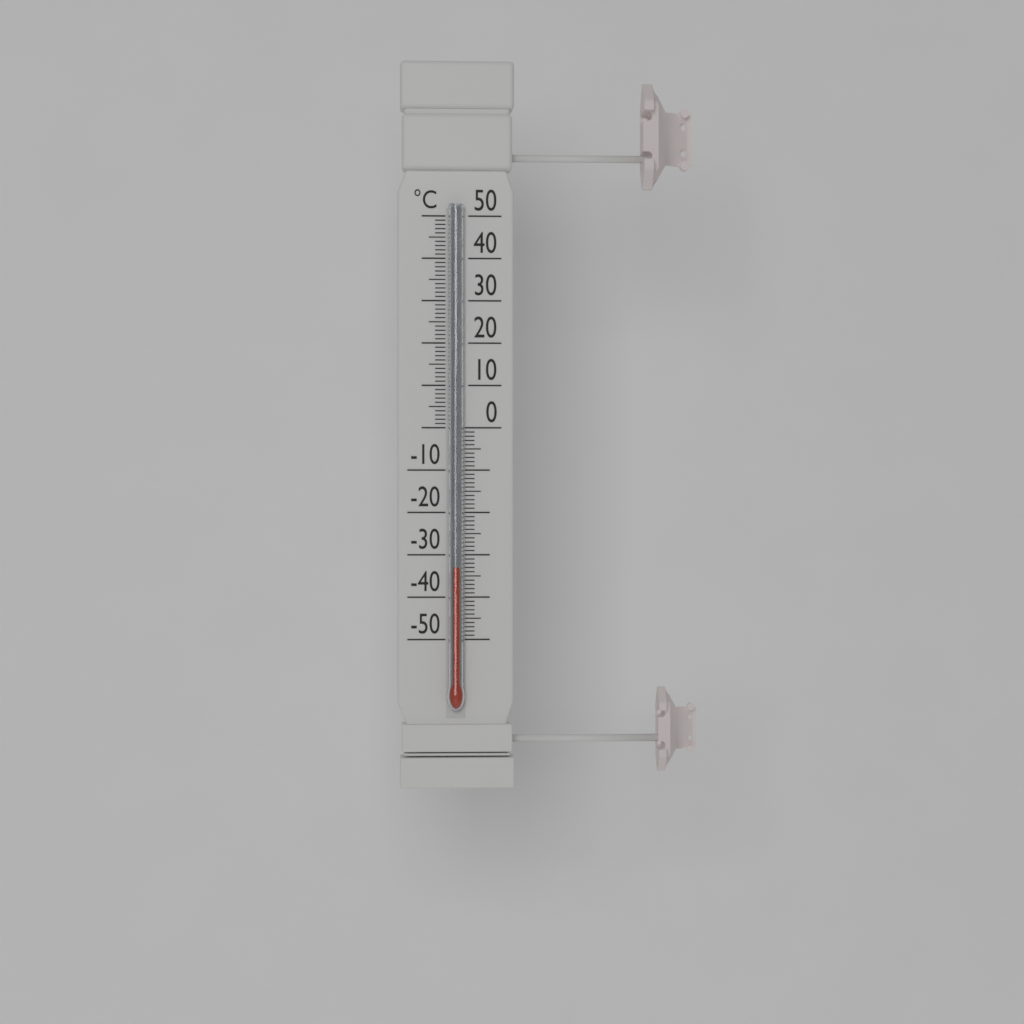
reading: -33 °C
